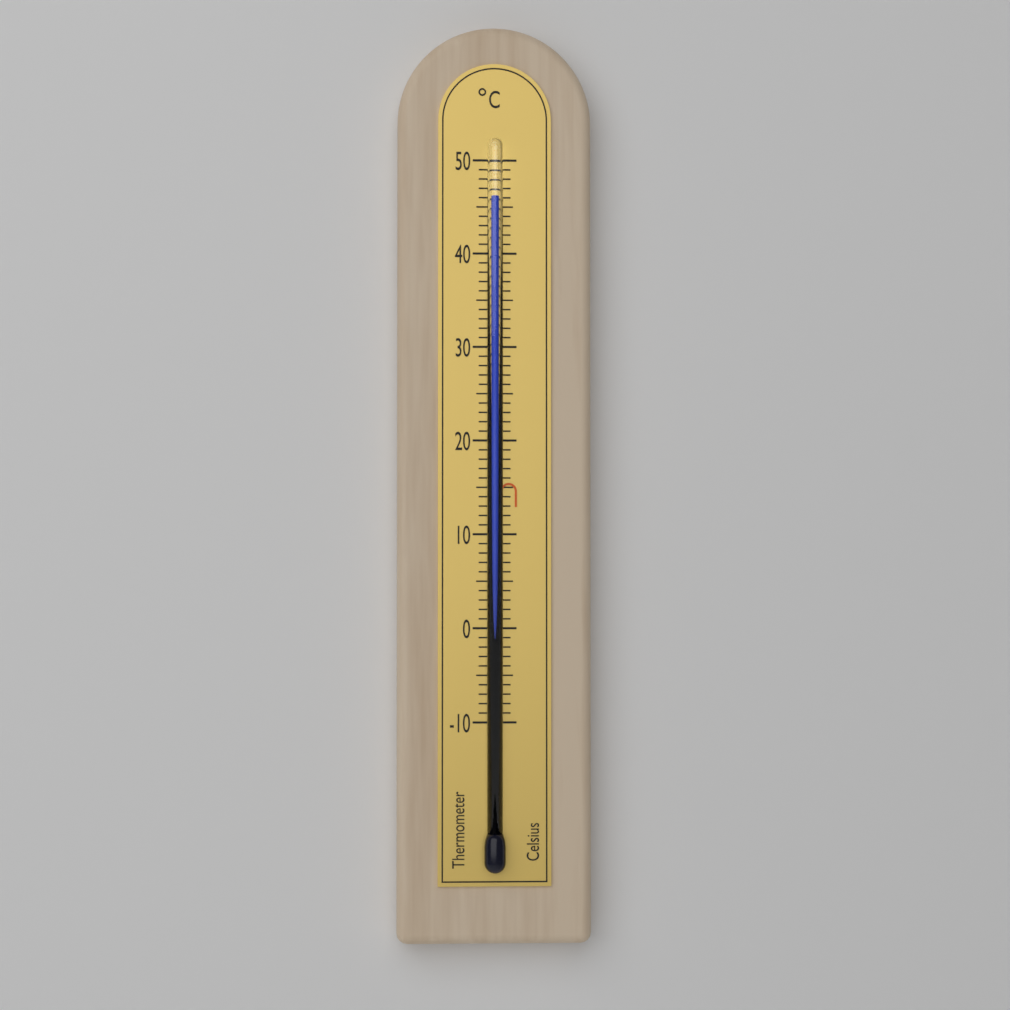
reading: 46 °C
